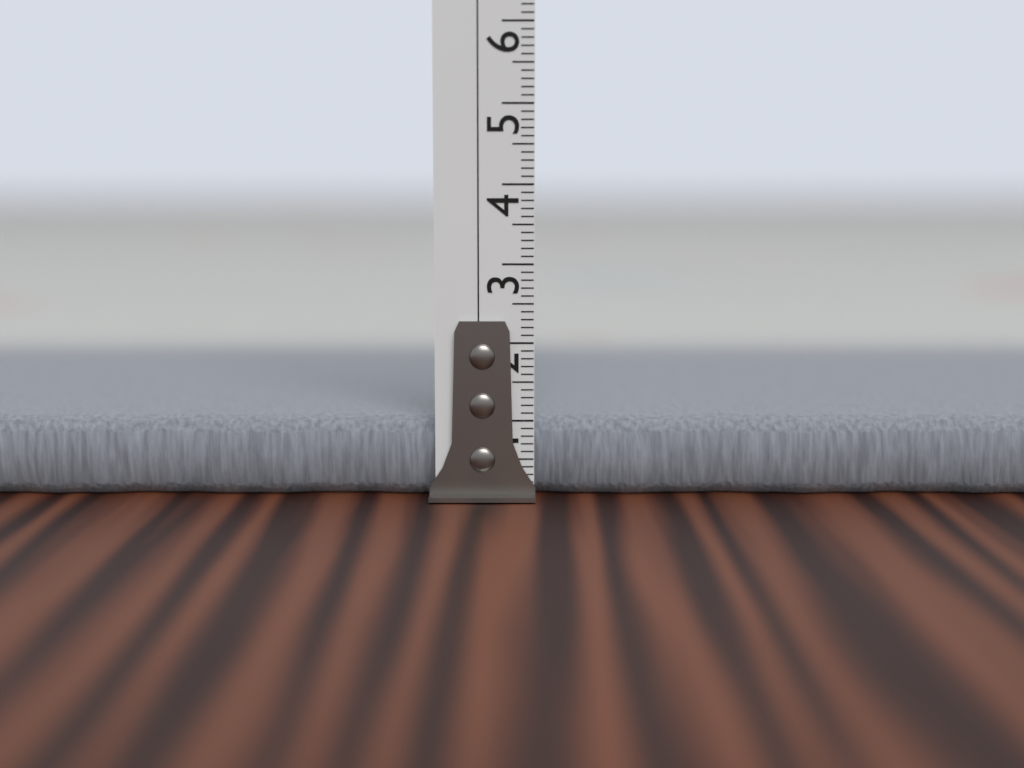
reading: 1.0 cm
